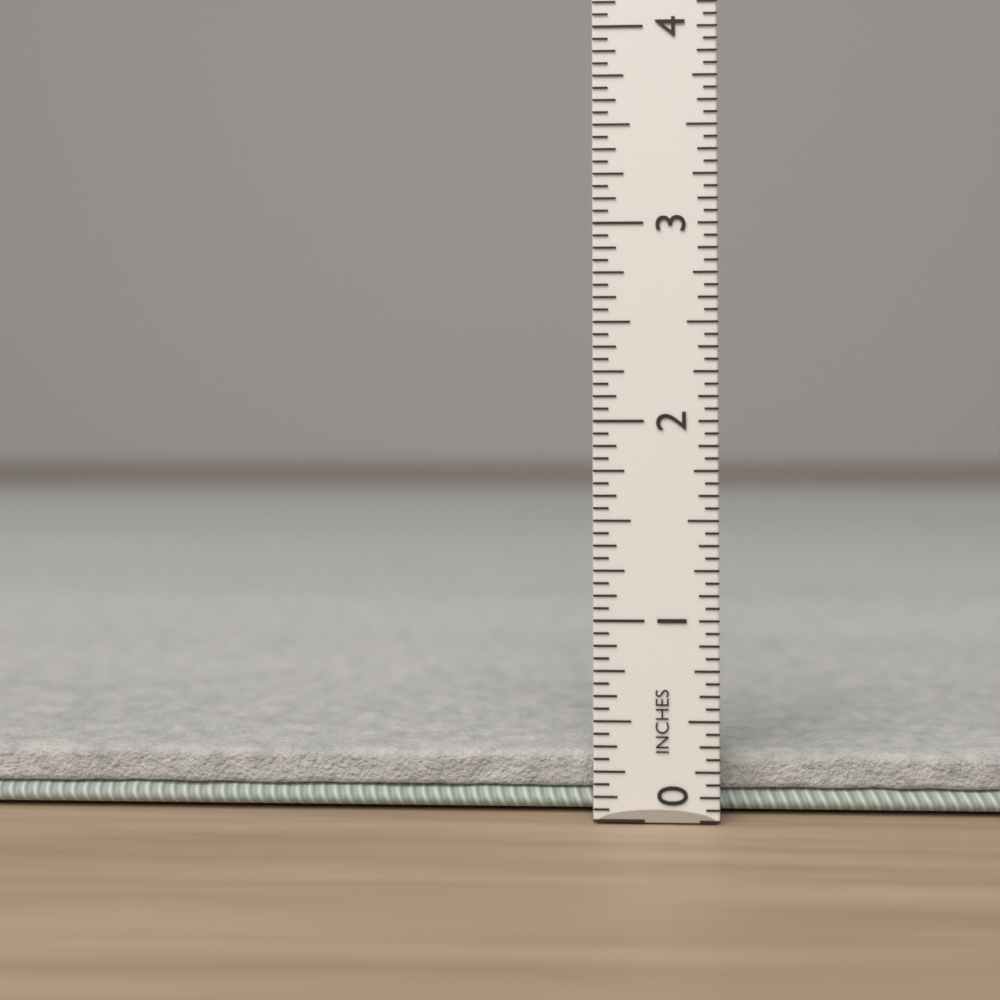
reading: 0.3125 in
